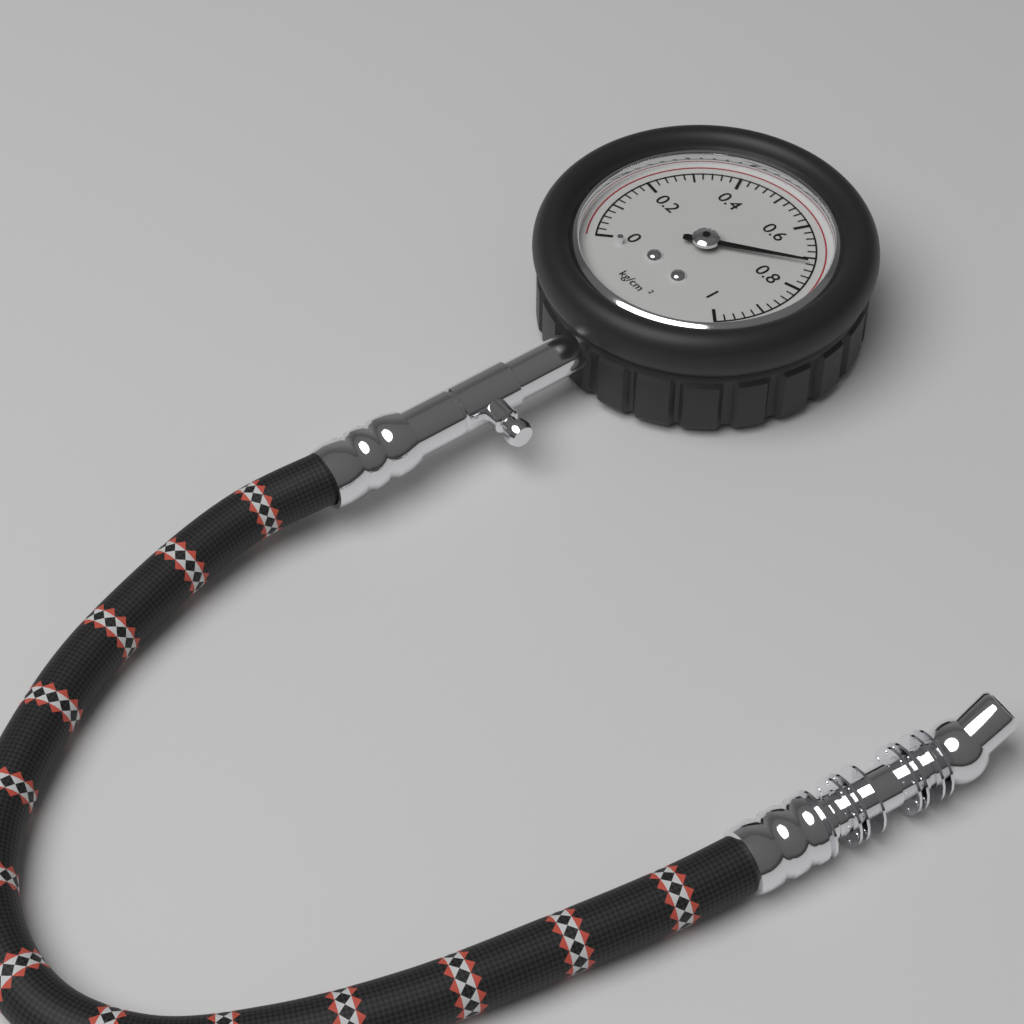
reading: 0.72 kg/cm²
